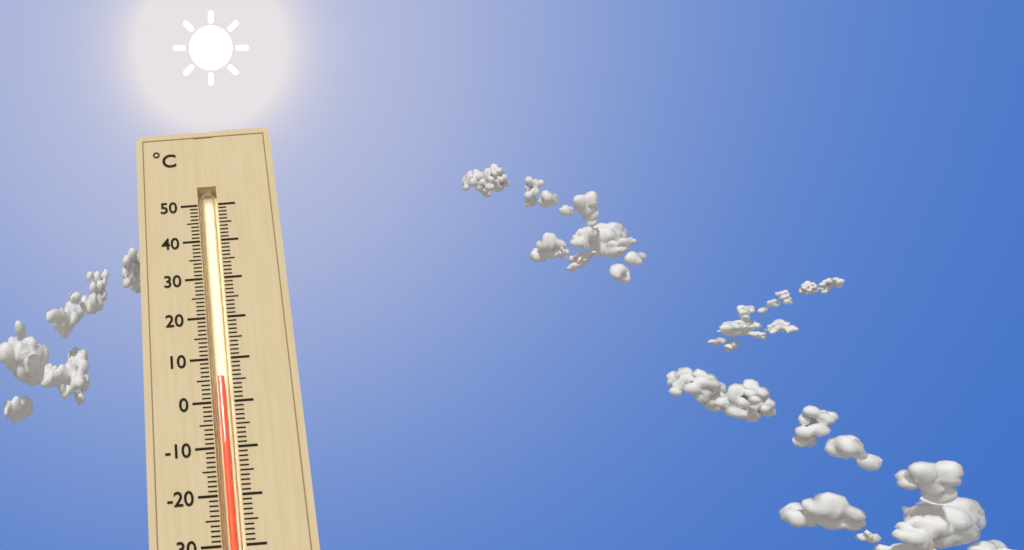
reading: 6 °C
